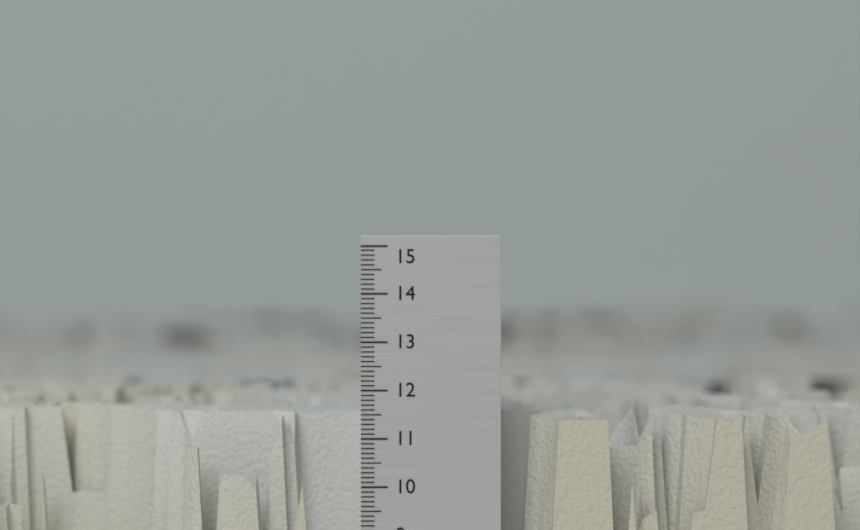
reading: 11.4 (no unit)
